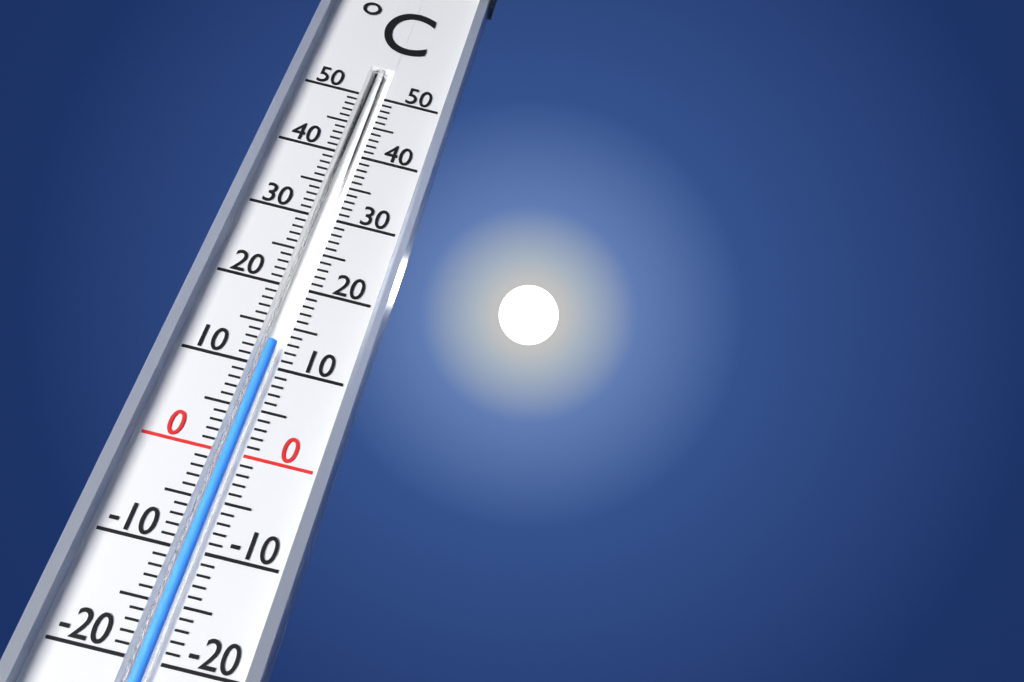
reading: 13 °C
